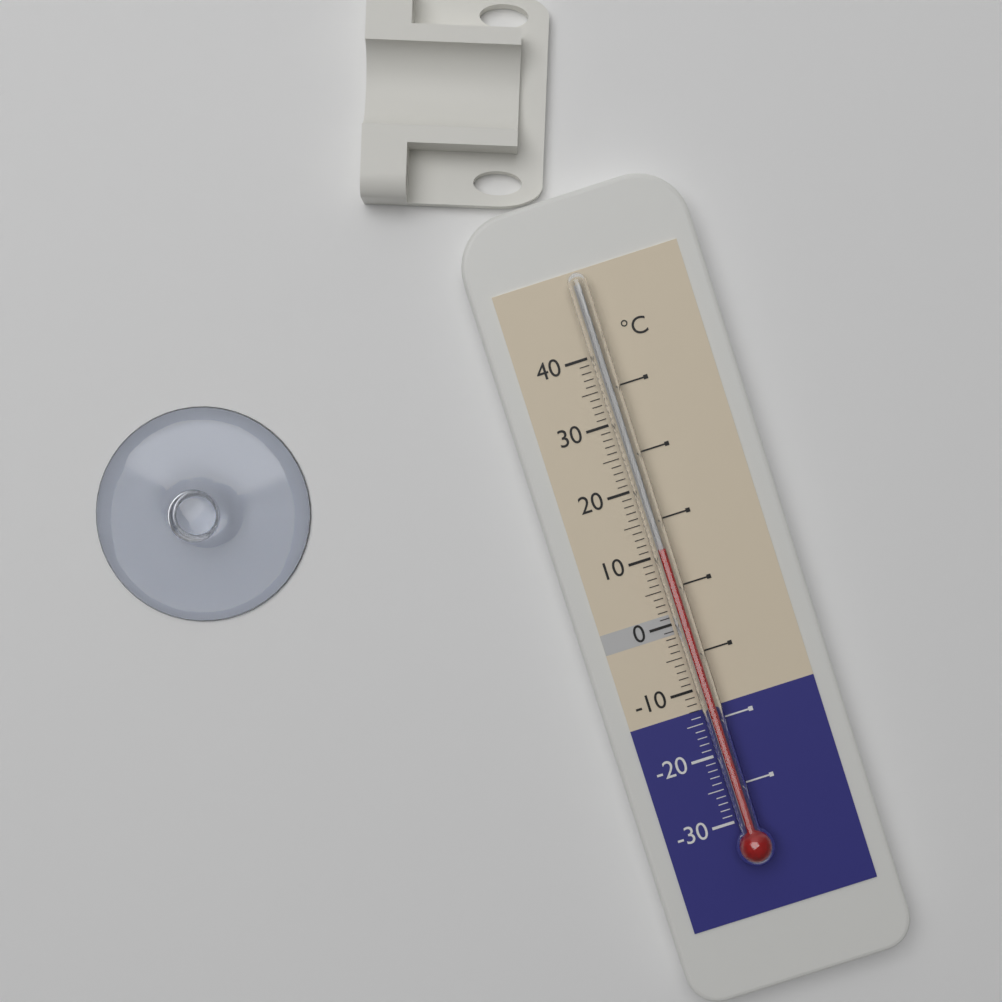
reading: 11 °C
